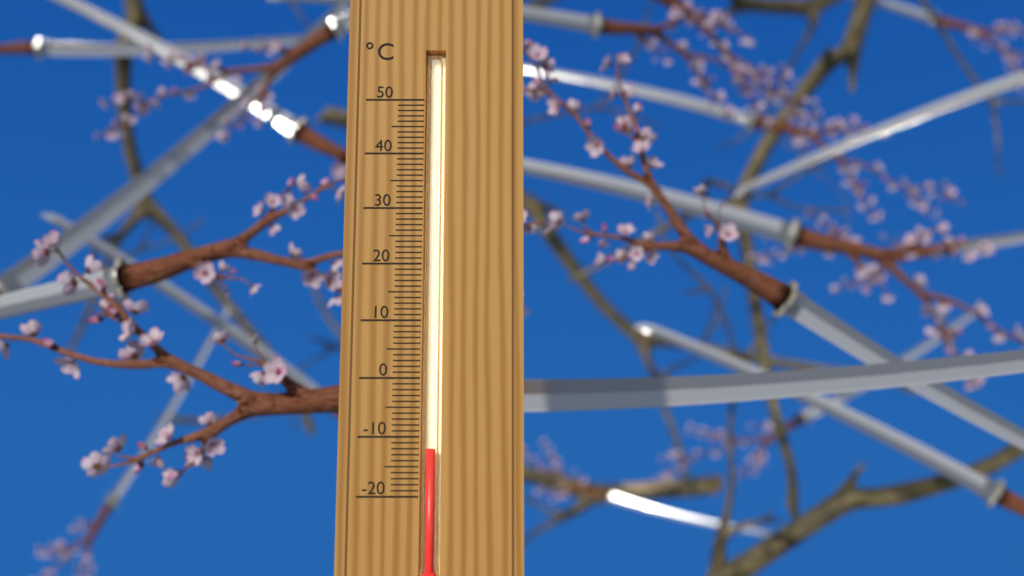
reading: -12 °C
